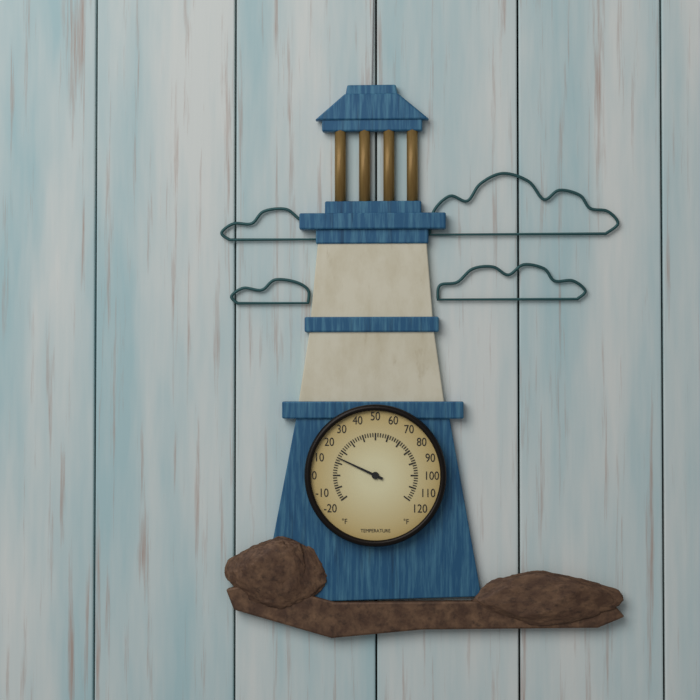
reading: 14 °F
